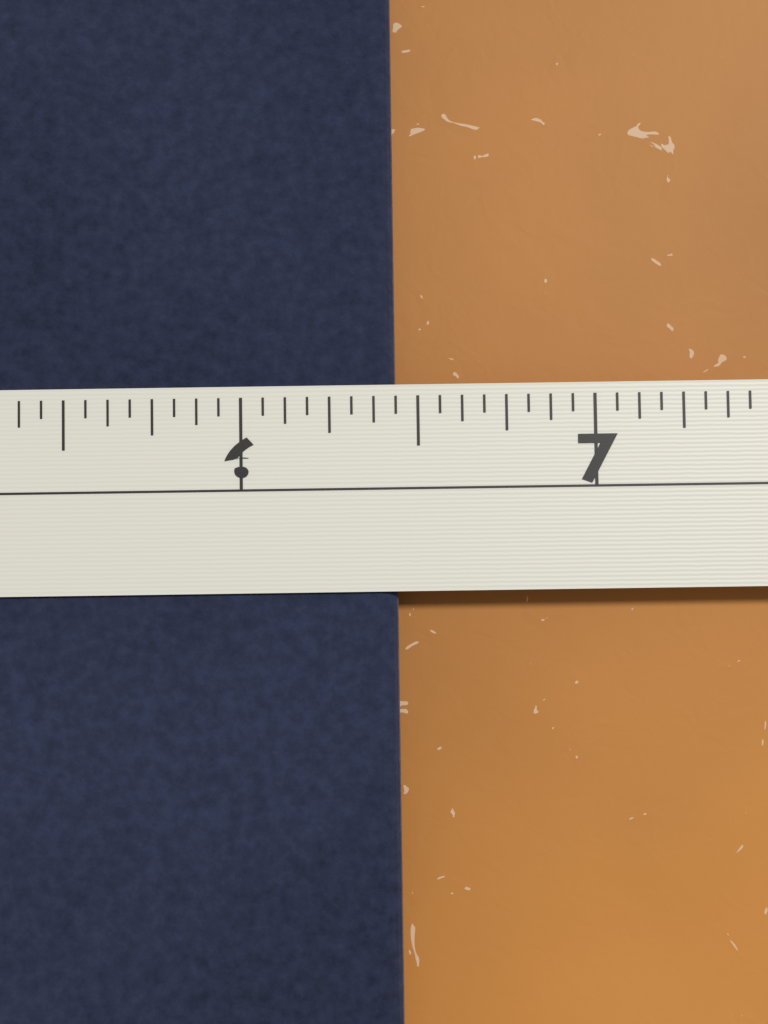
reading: 6.4375 in
